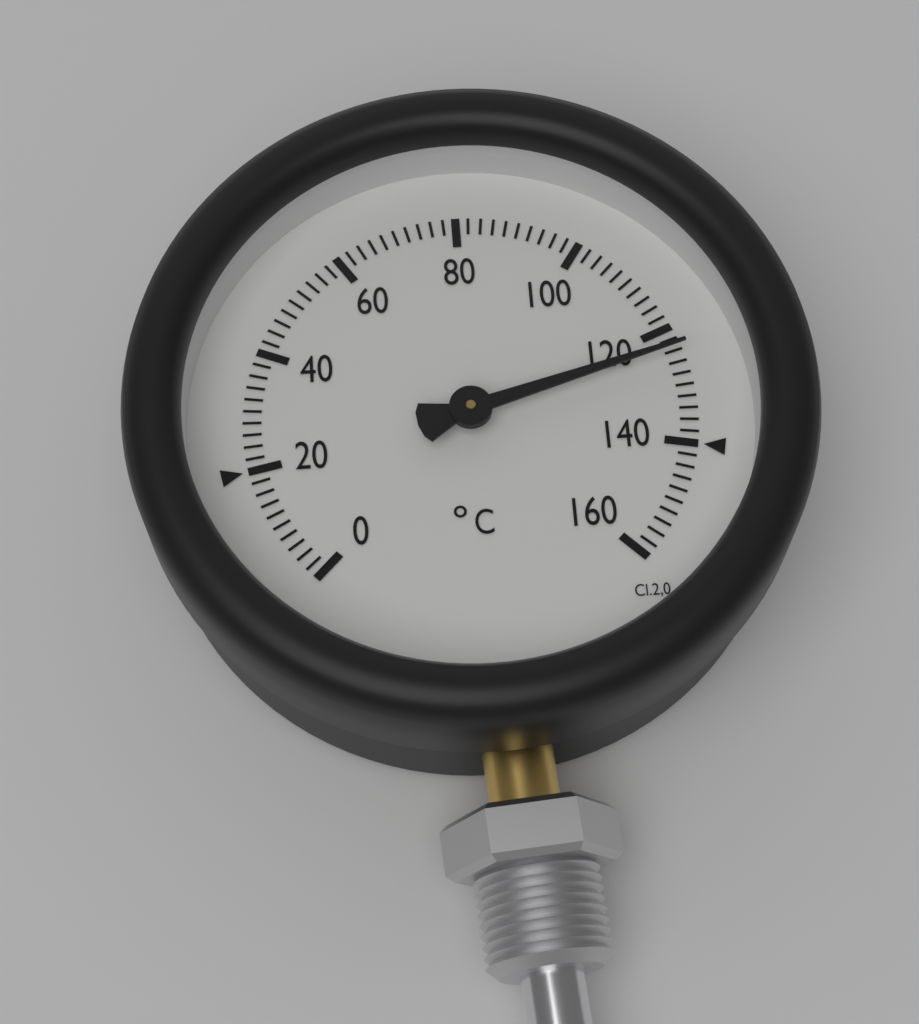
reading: 124 °C
